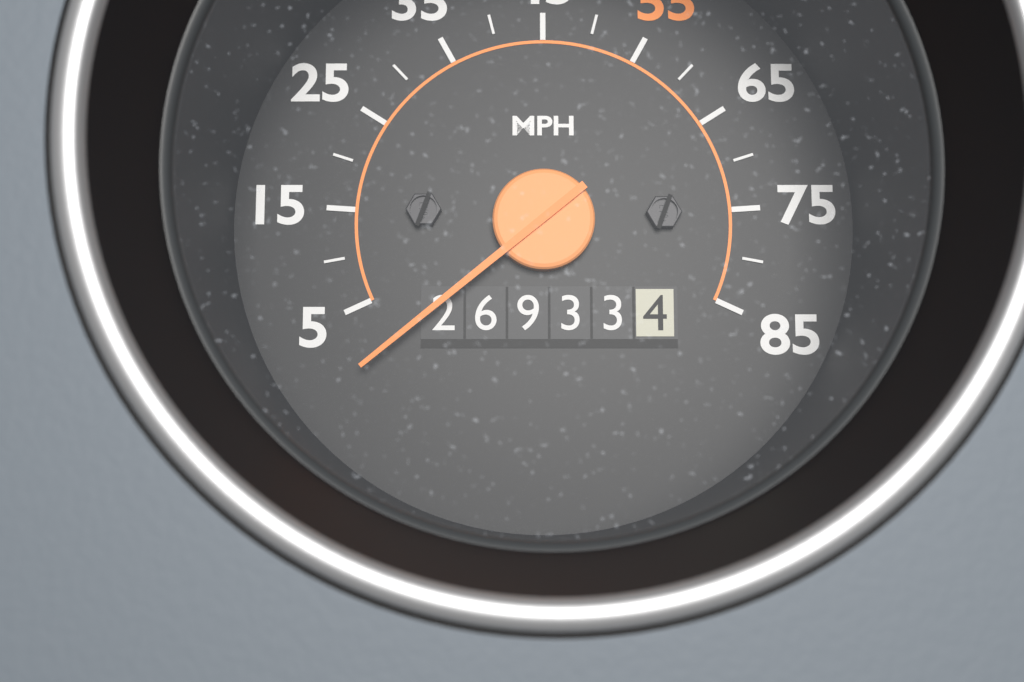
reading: 0 MPH
